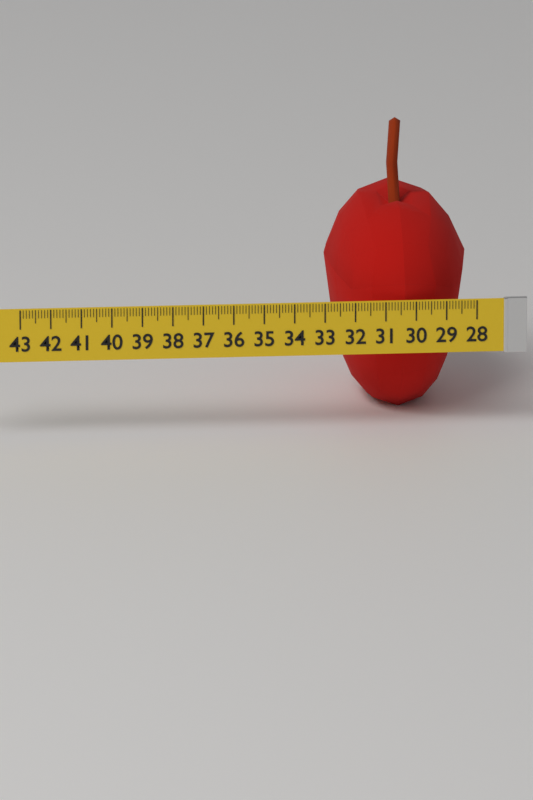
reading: 32.7 (no unit)
